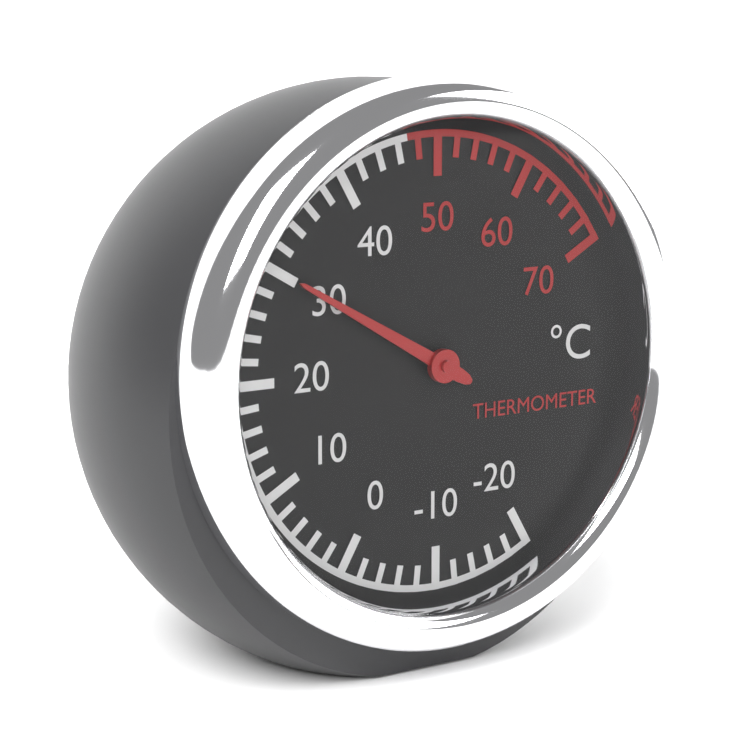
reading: 30 °C
